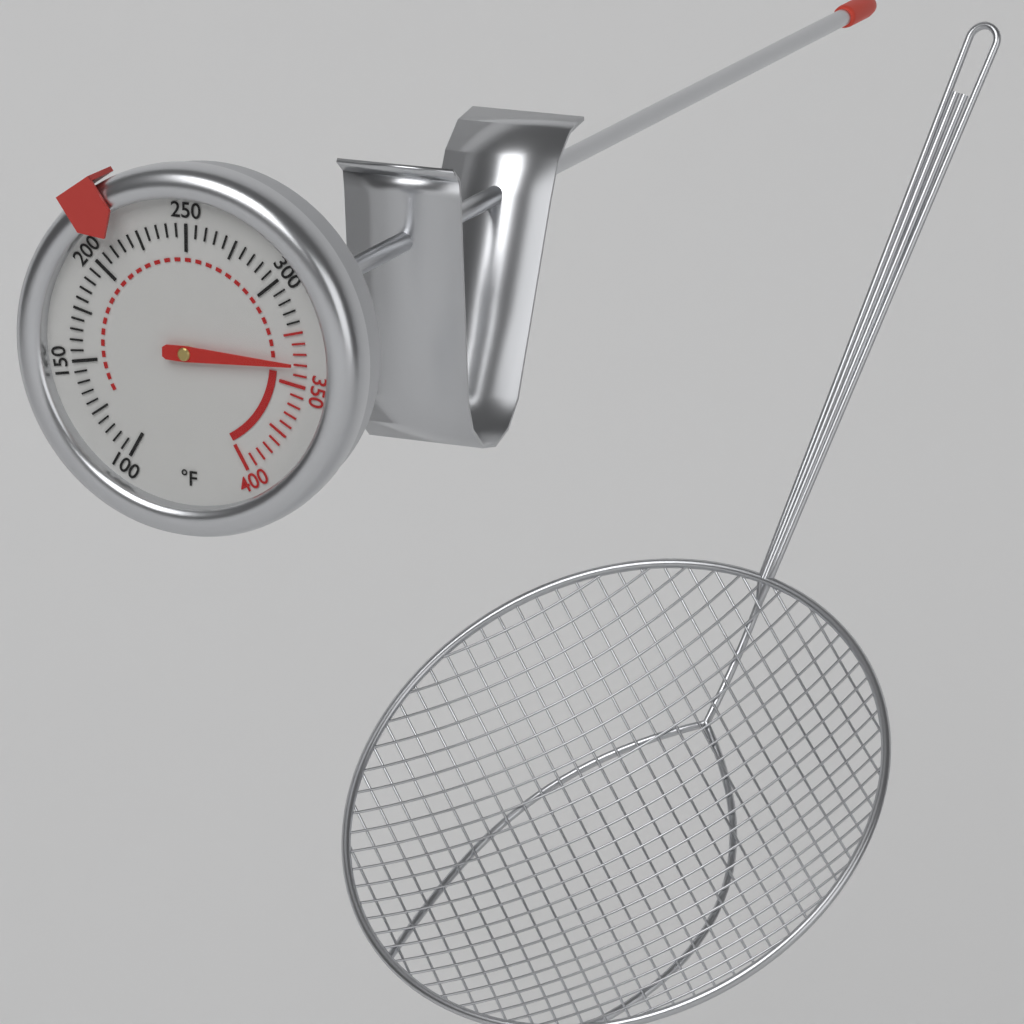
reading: 340 °F
